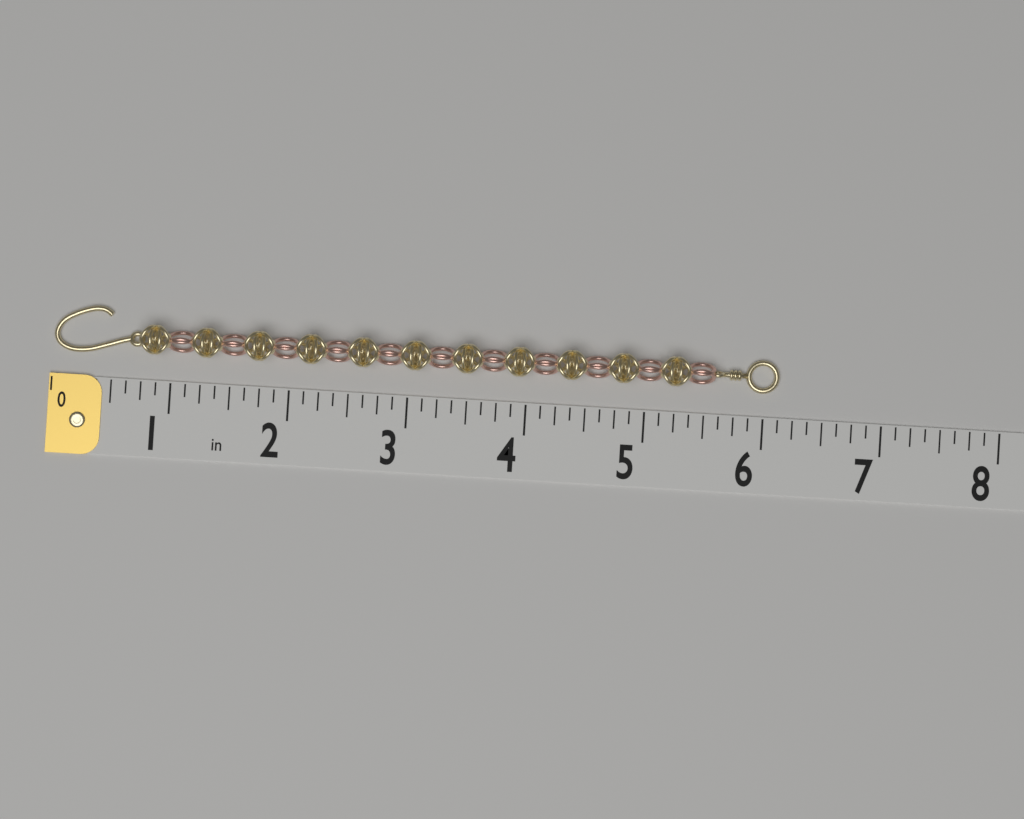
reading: 6.125 in
